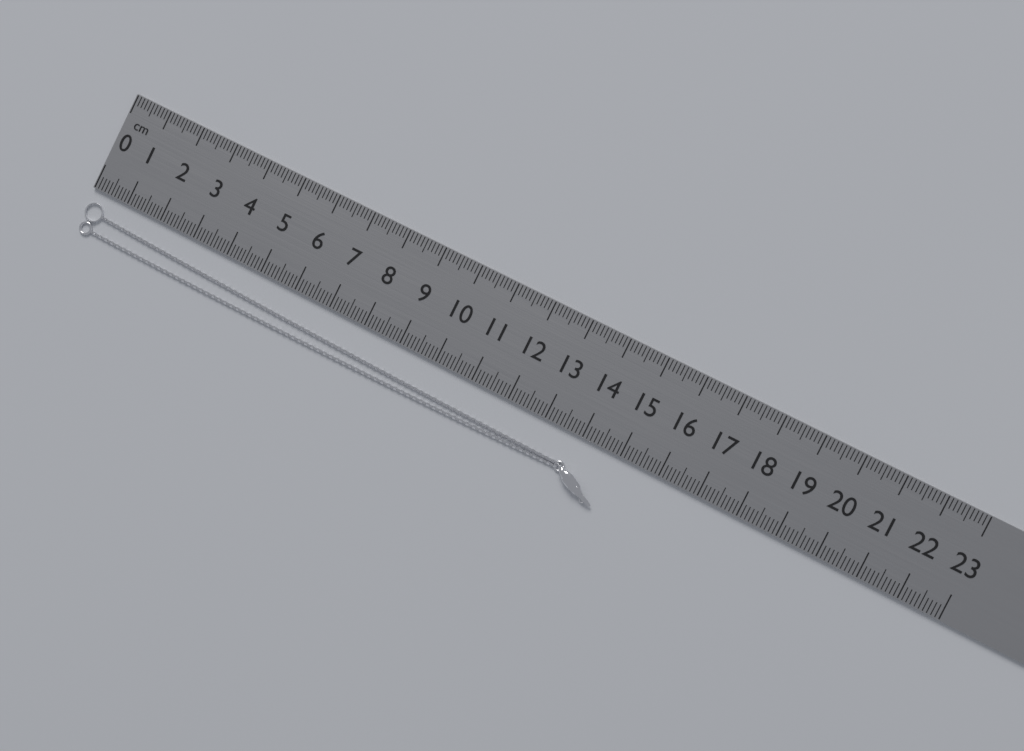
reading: 14.9 cm
